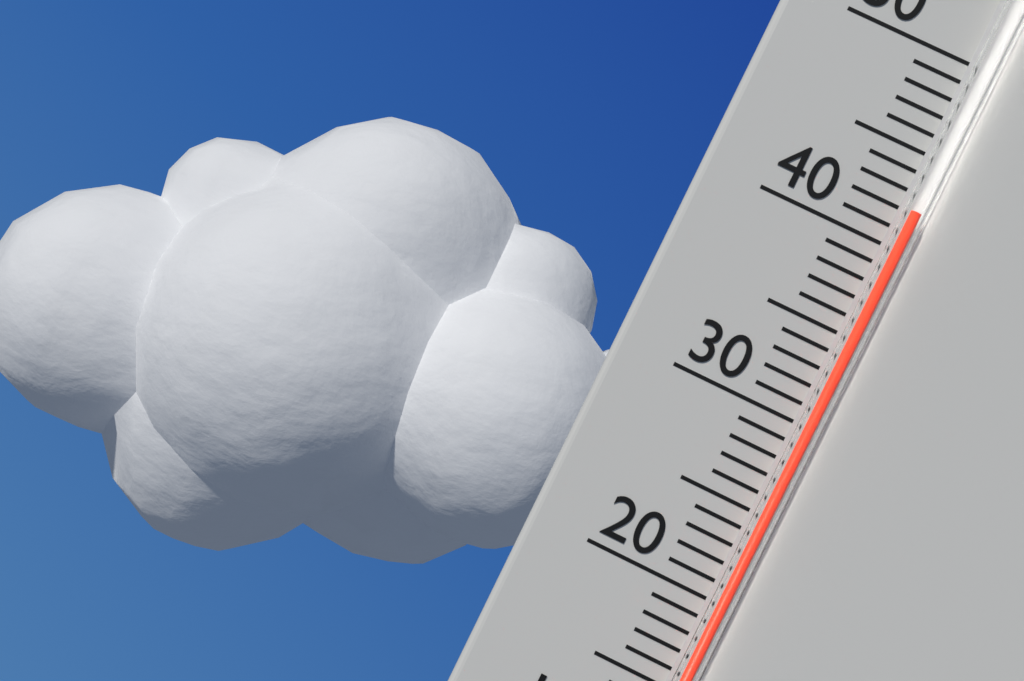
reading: 42 °C
